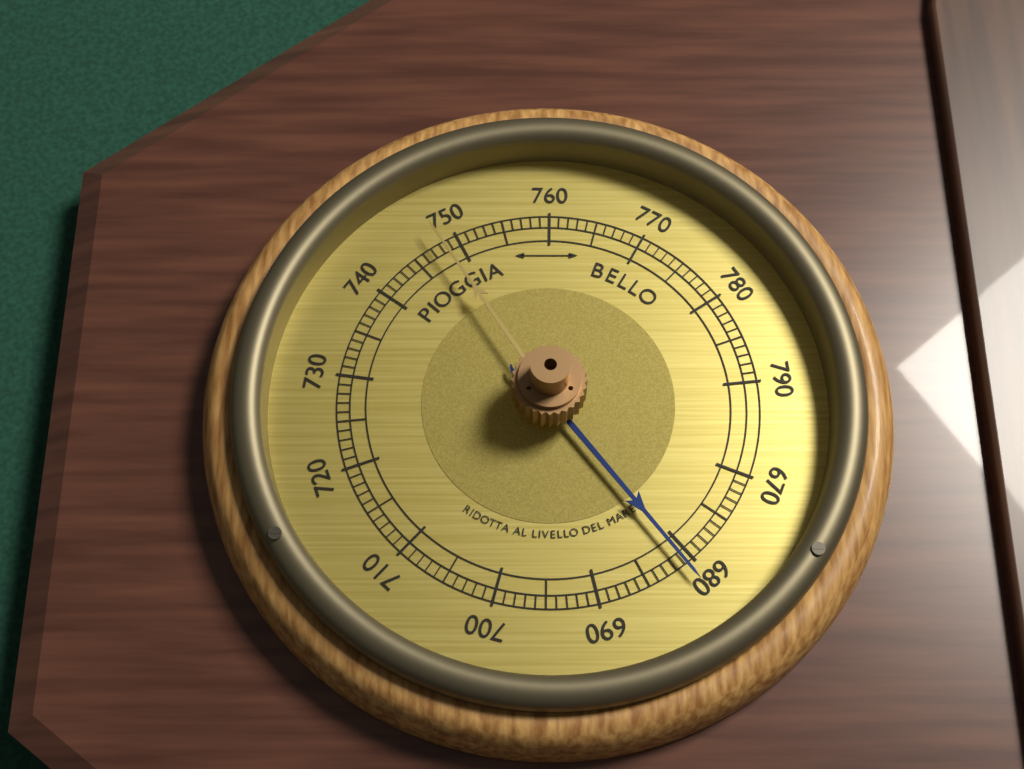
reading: 681 (no unit)
